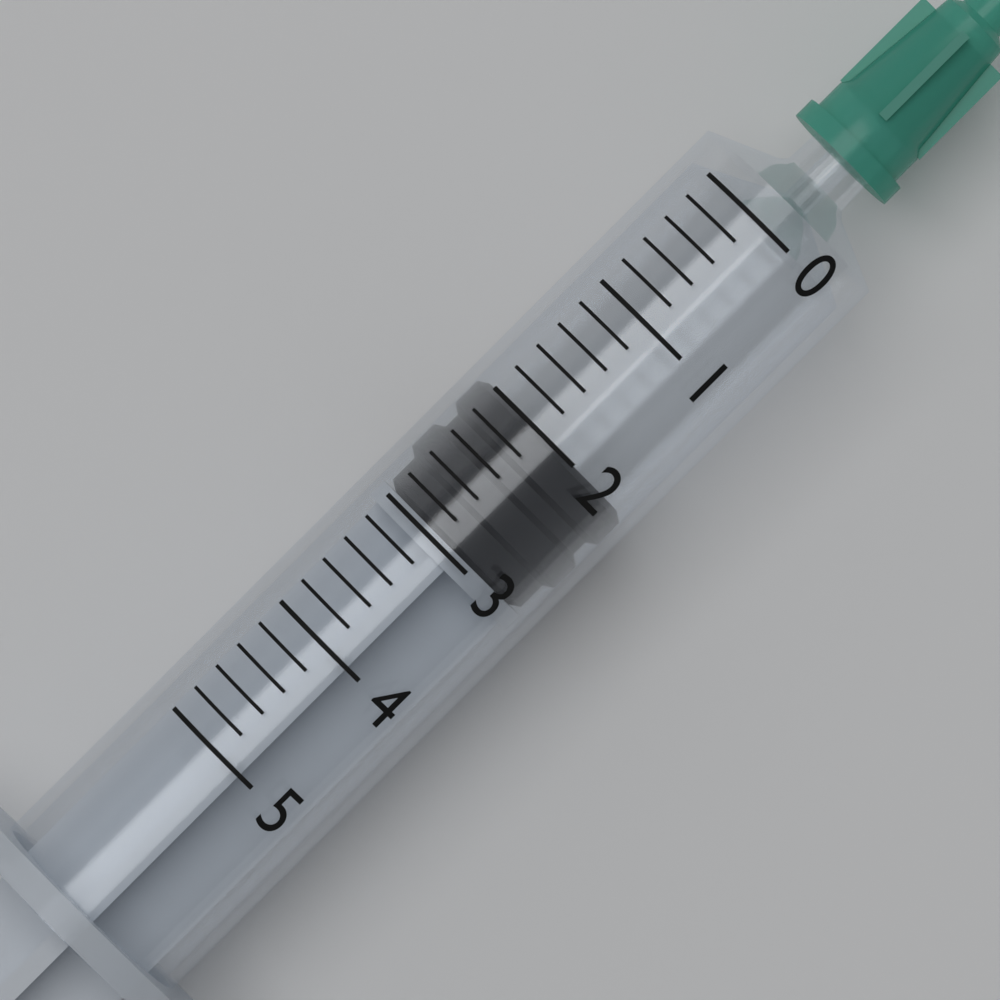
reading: 2.0 (no unit)
